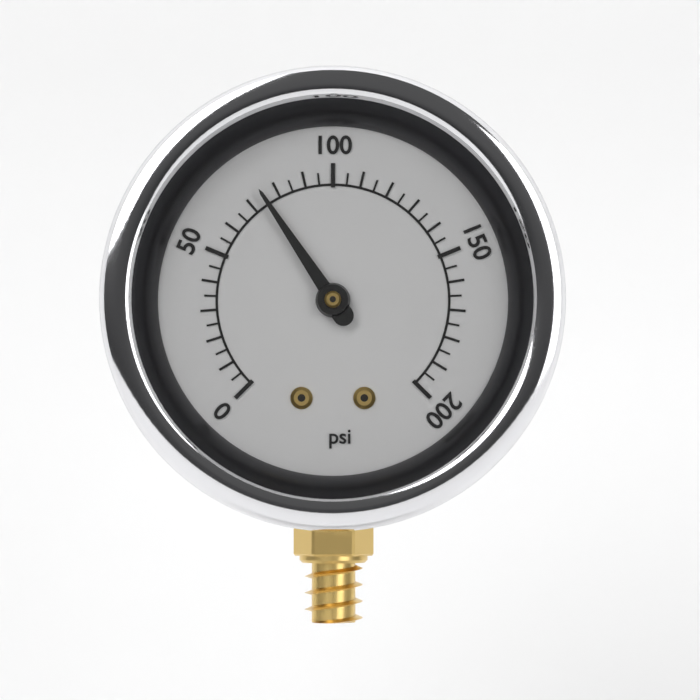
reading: 75 psi
